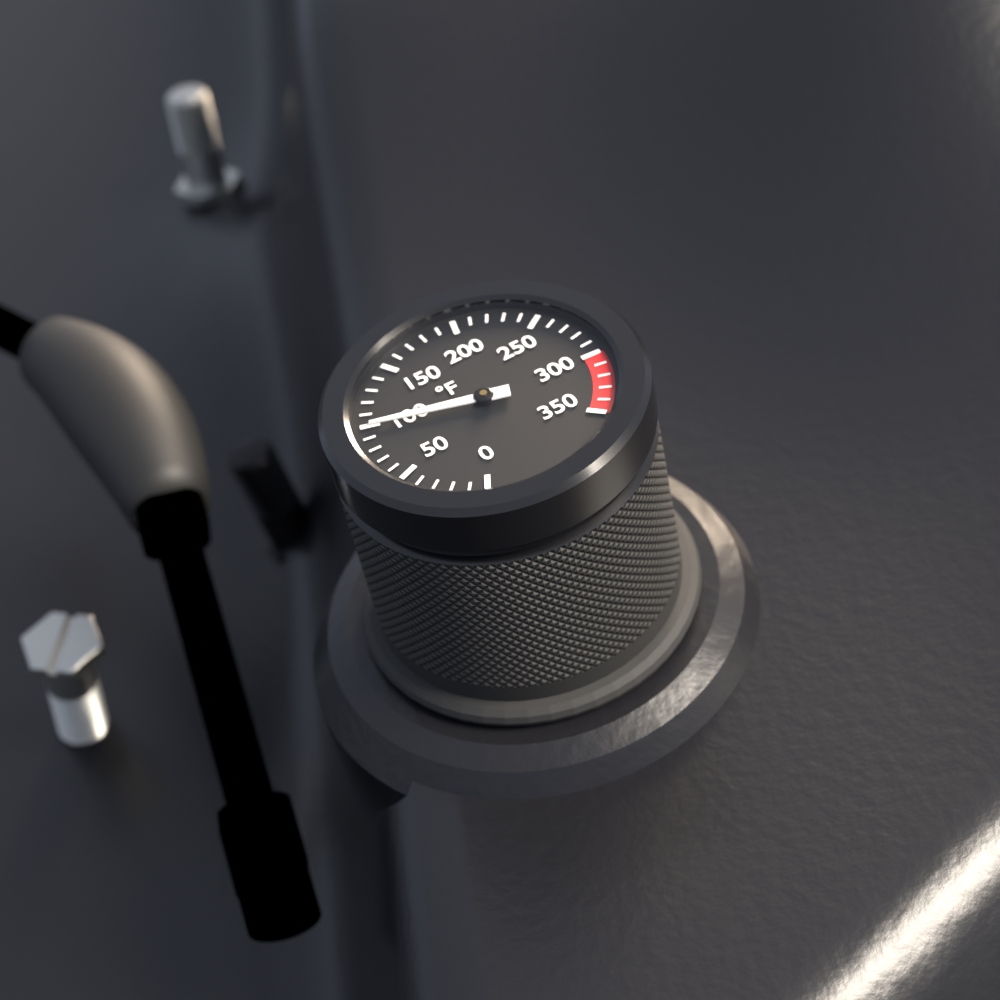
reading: 100 °F
